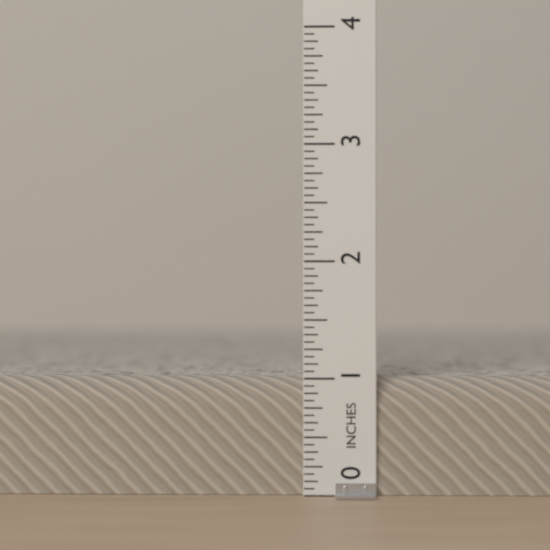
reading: 1.0000 in
